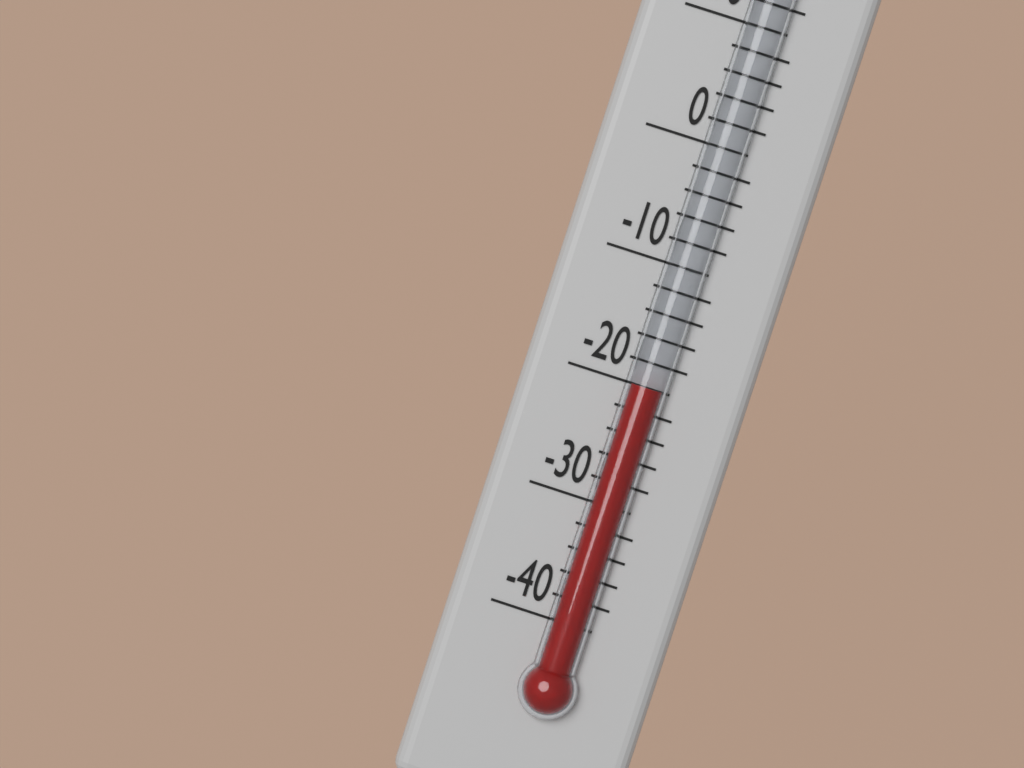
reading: -20 °F
